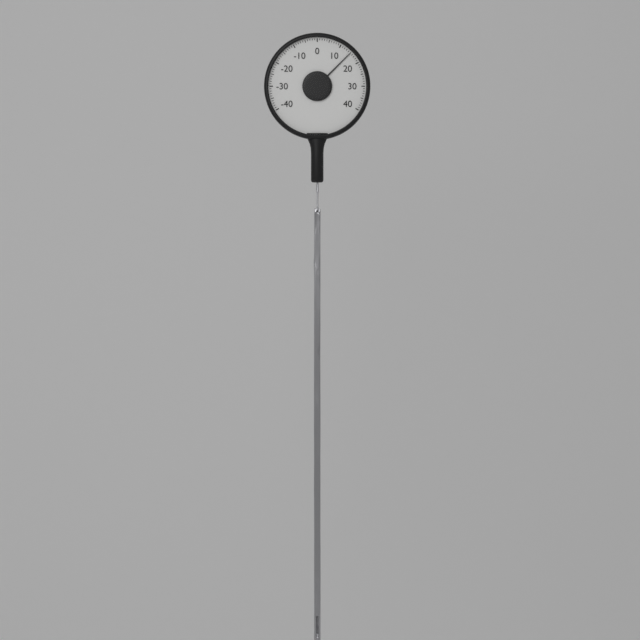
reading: 15 (no unit)
